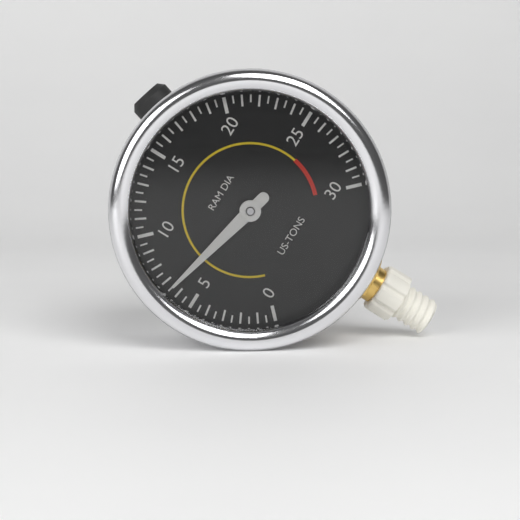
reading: 6.5 US-TONS
